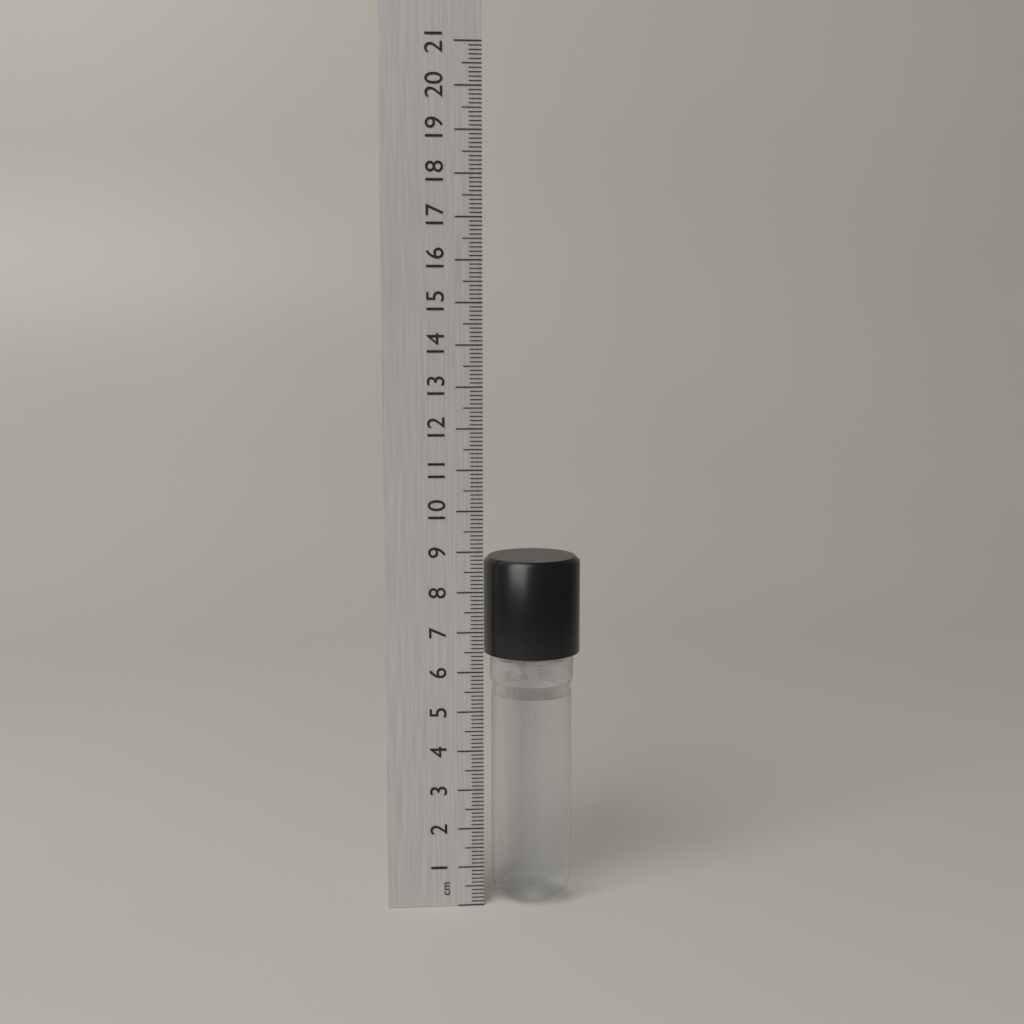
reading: 8.8 cm
